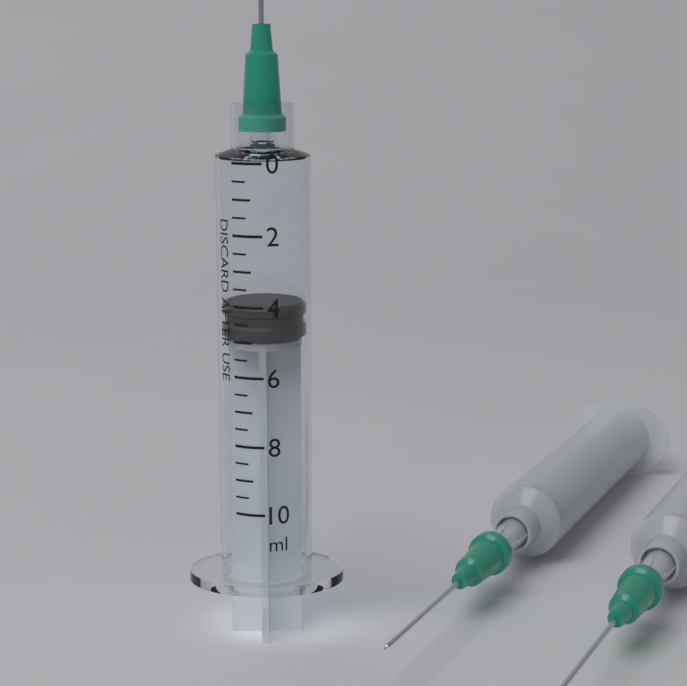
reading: 4.0 ml
